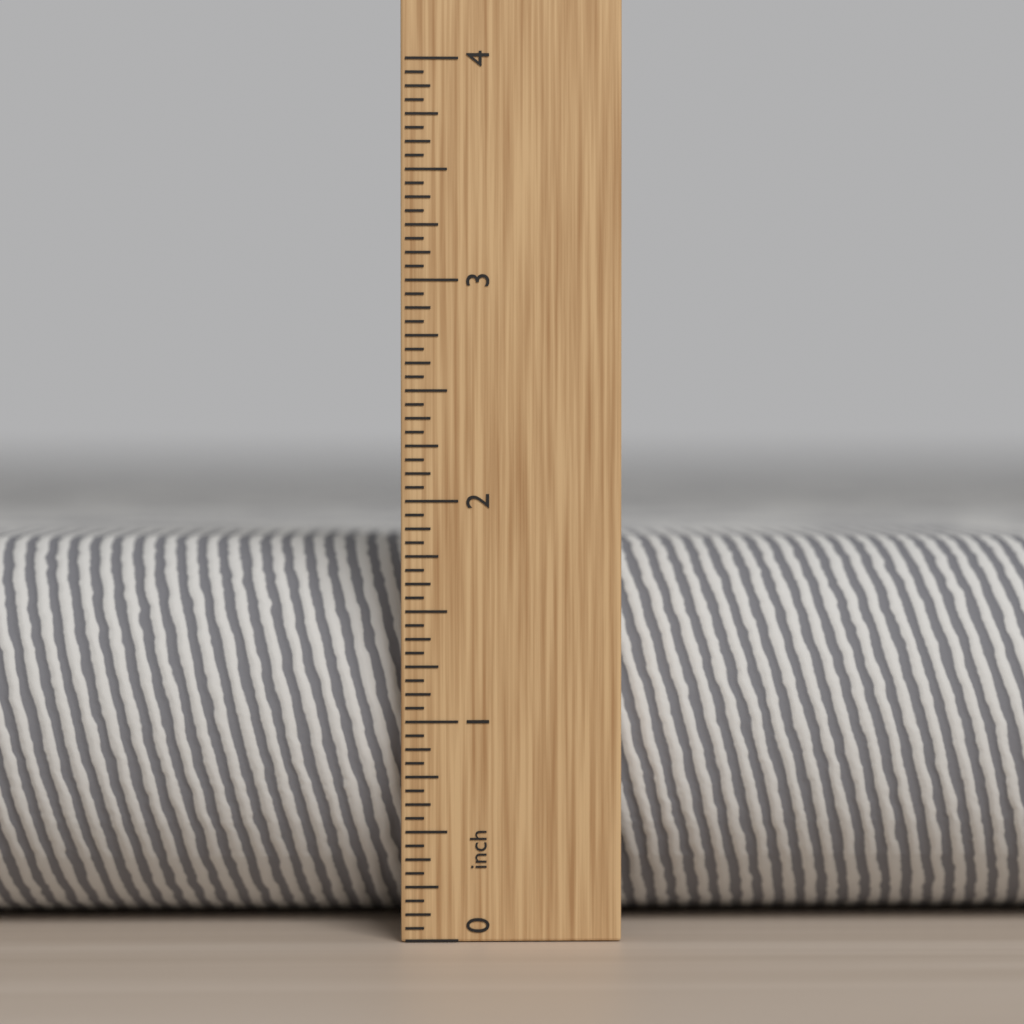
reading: 1.8125 in
